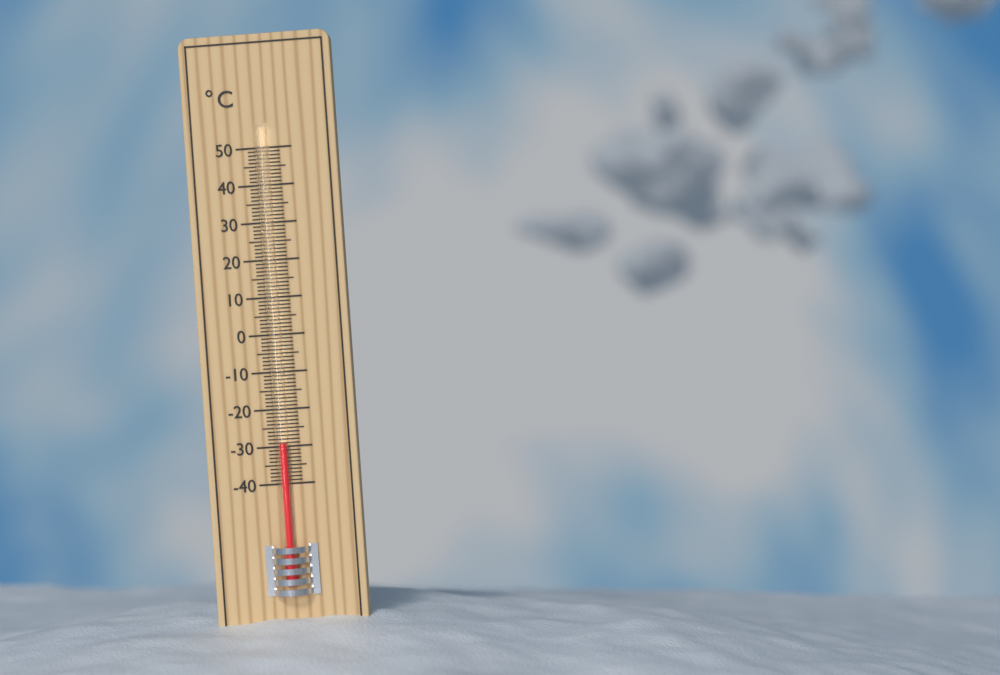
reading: -29 °C
